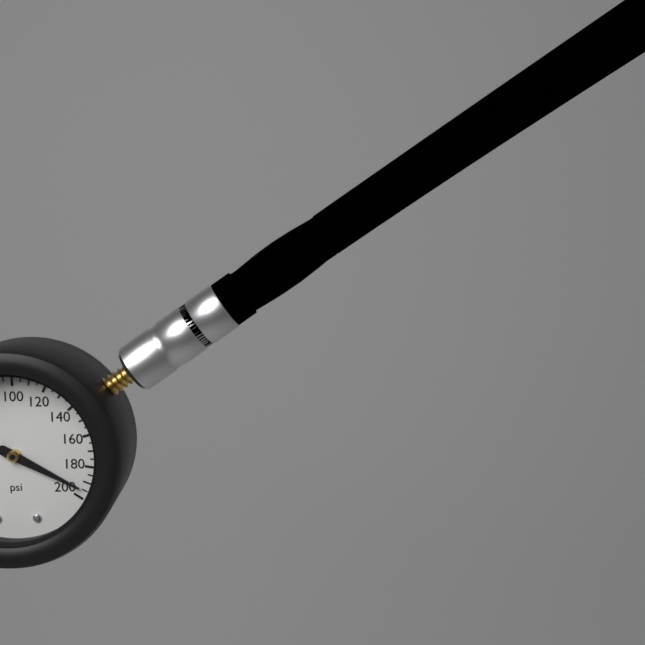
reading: 195 psi
